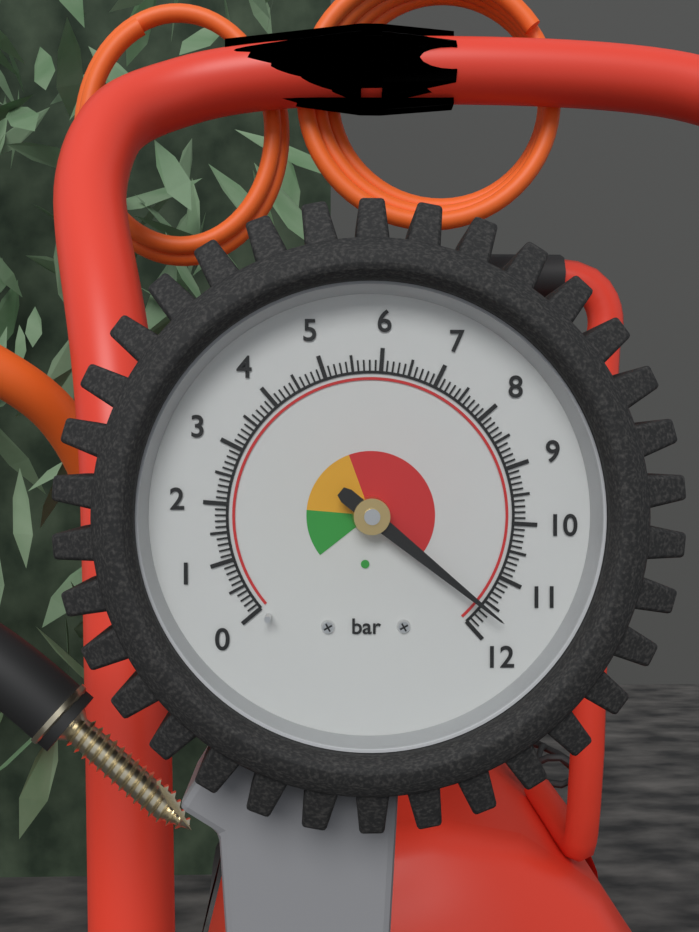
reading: 11.6 bar
